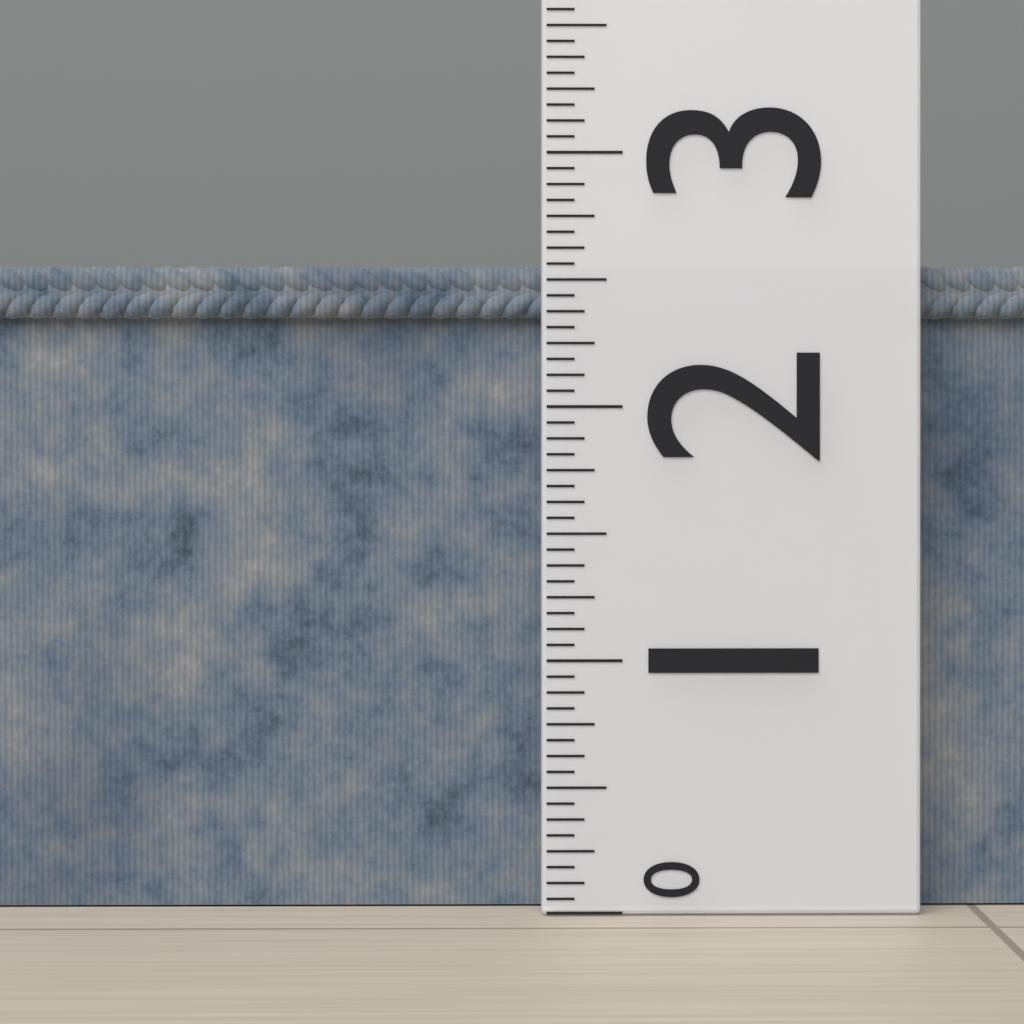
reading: 2.5625 (no unit)
